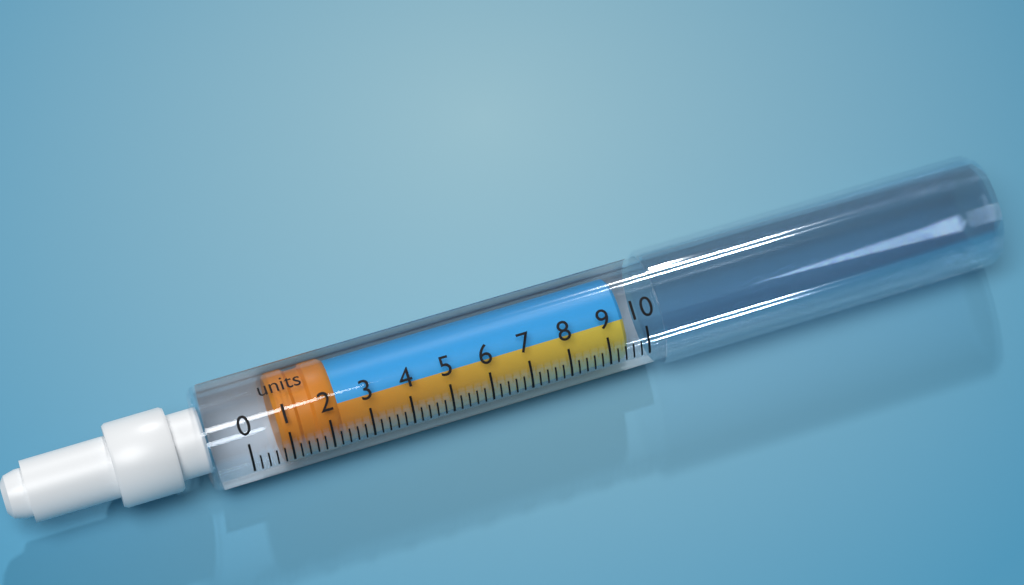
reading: 0.8 units
